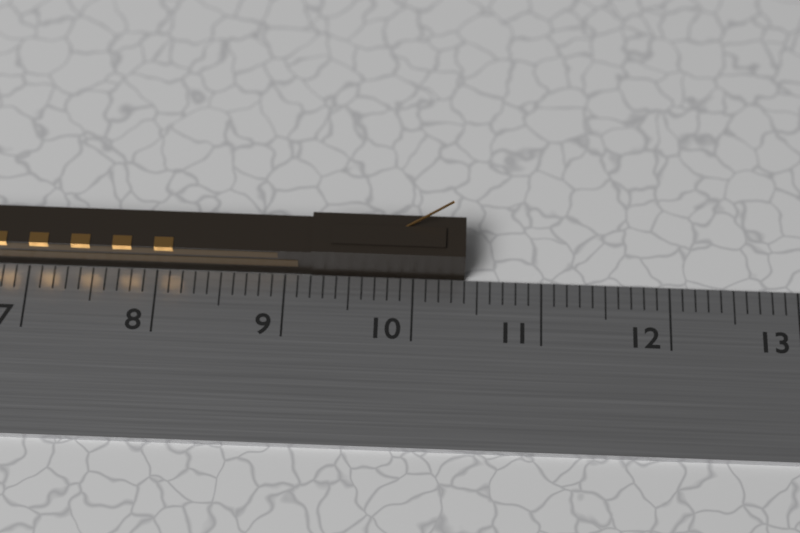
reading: 10.4 cm
